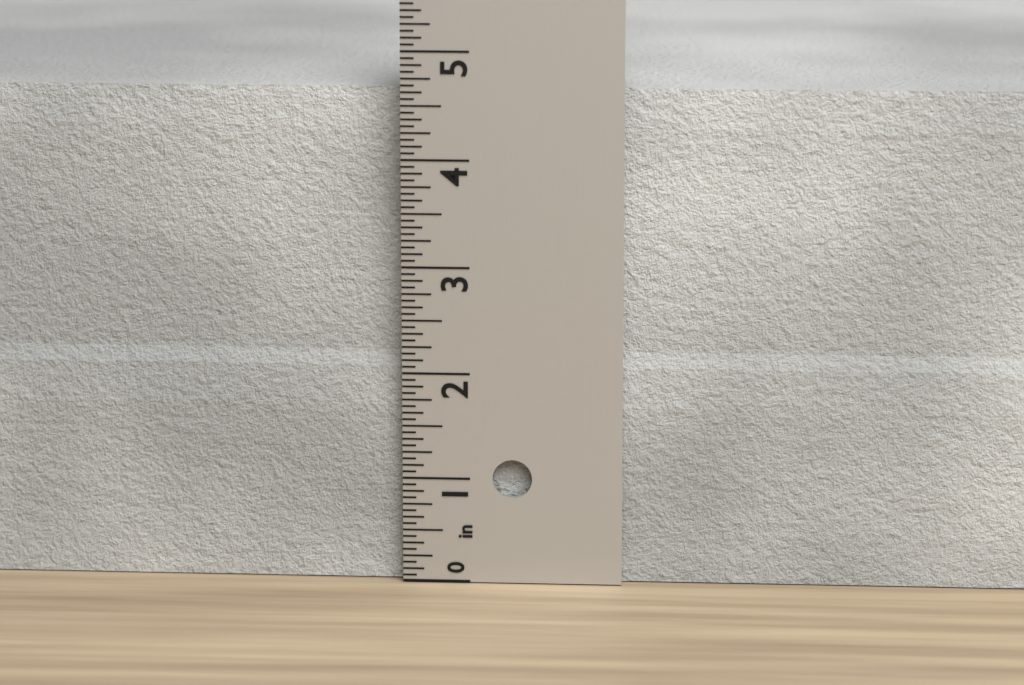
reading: 4.6250 in
